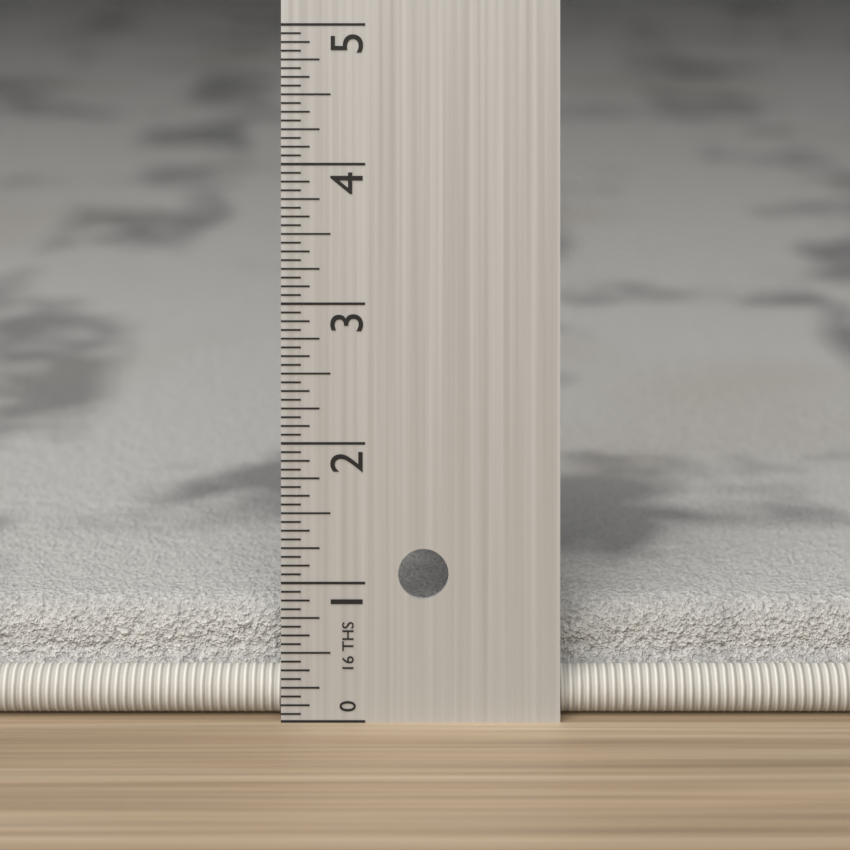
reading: 0.7500 in
